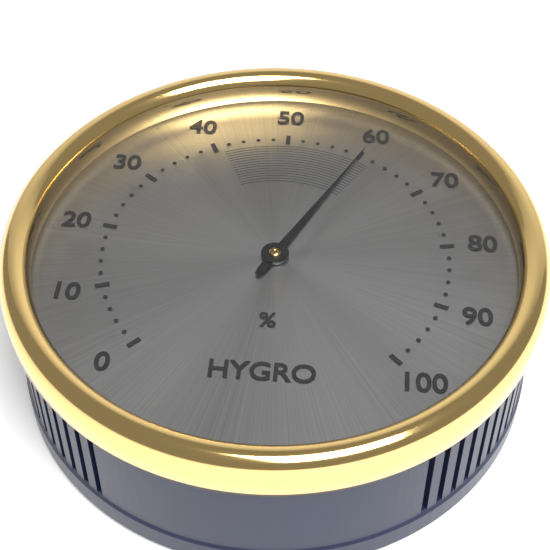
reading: 60 %
